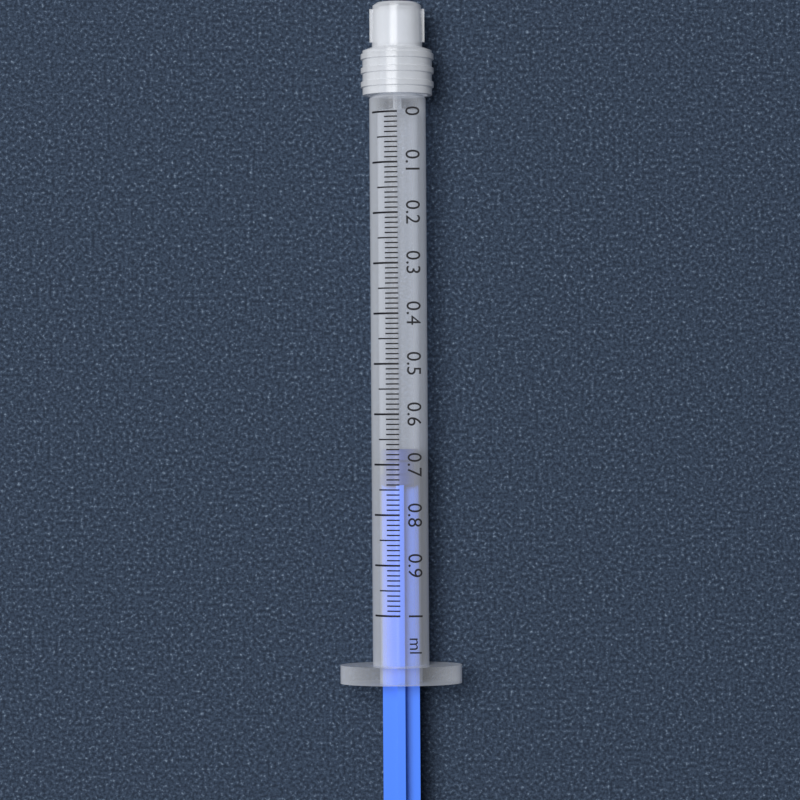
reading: 0.67 ml
